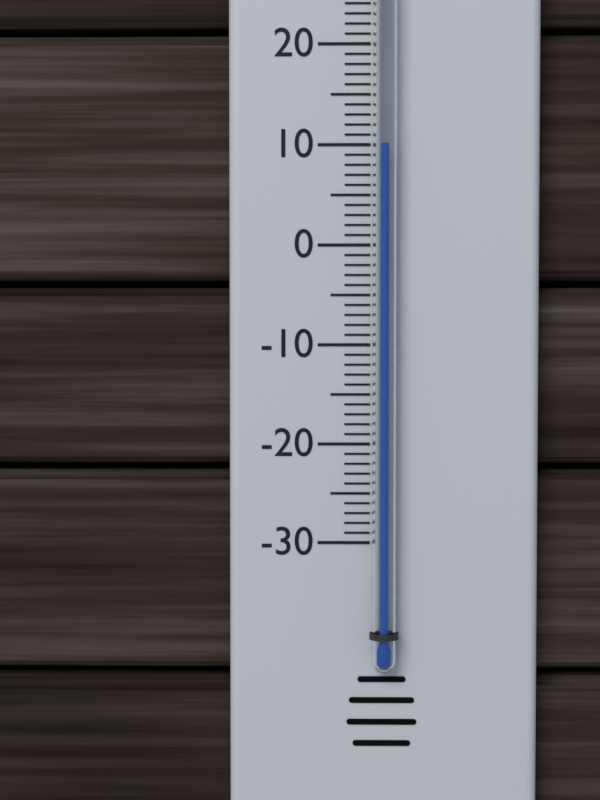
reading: 10 °C
